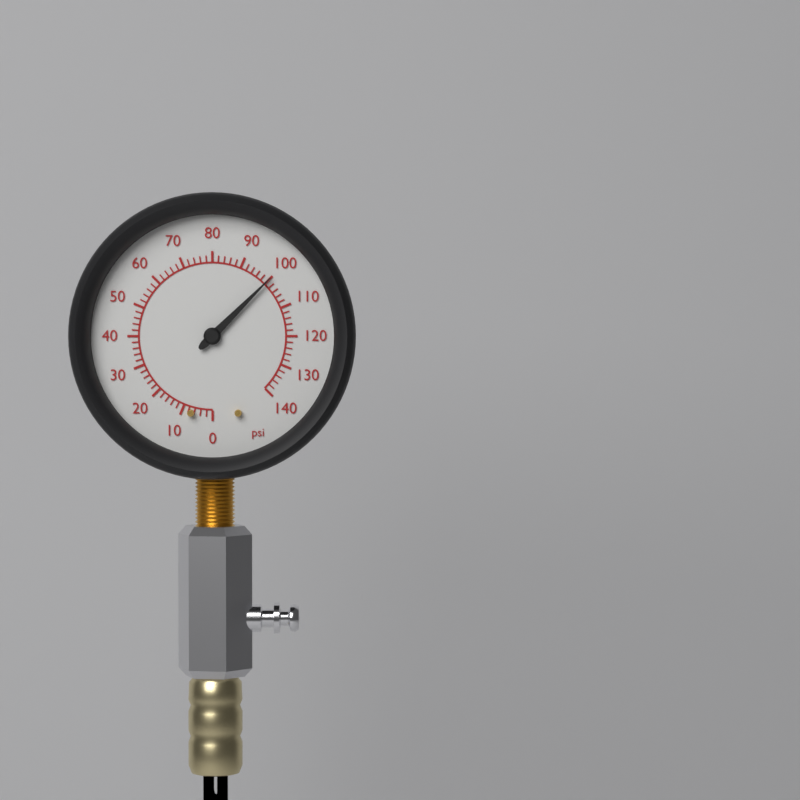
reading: 100 psi
